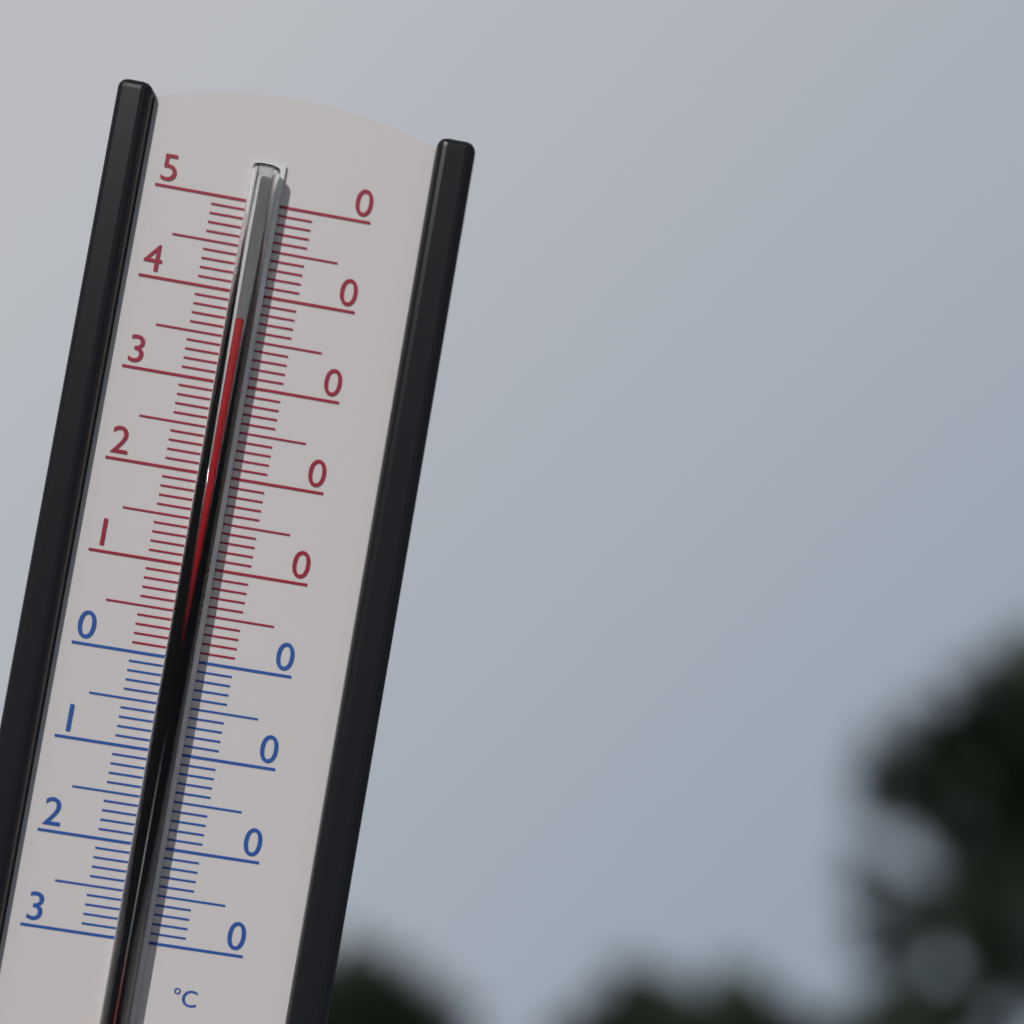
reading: 37 °C
